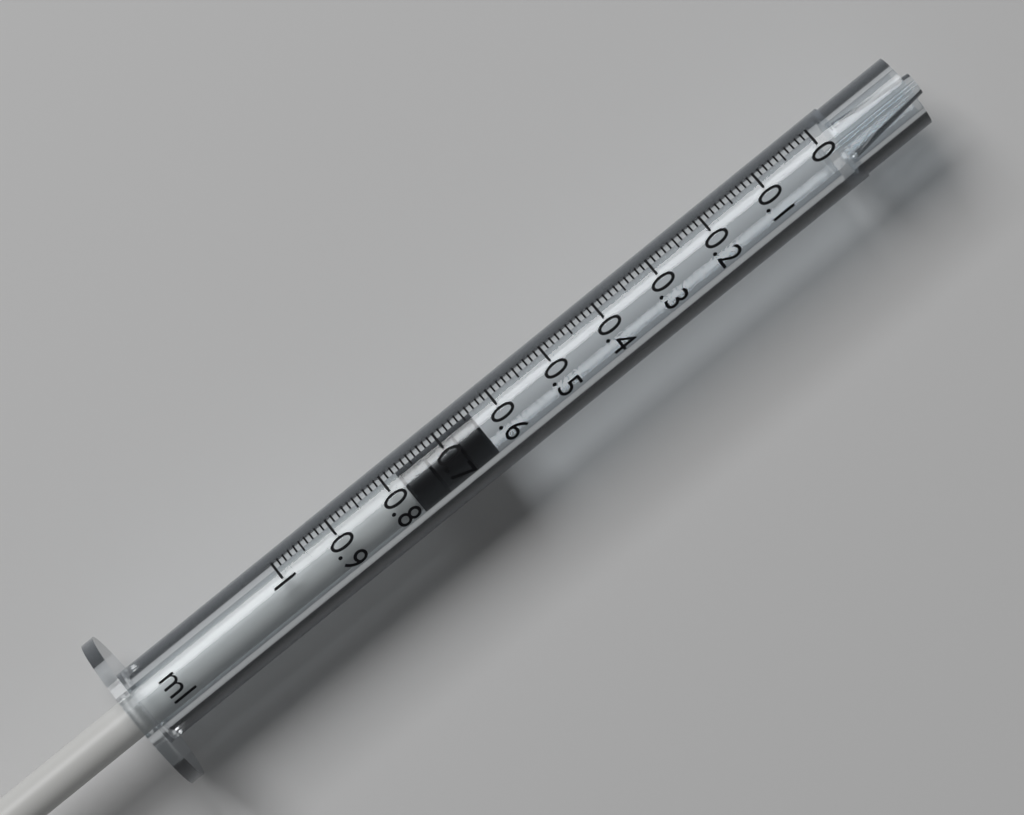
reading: 0.64 ml
